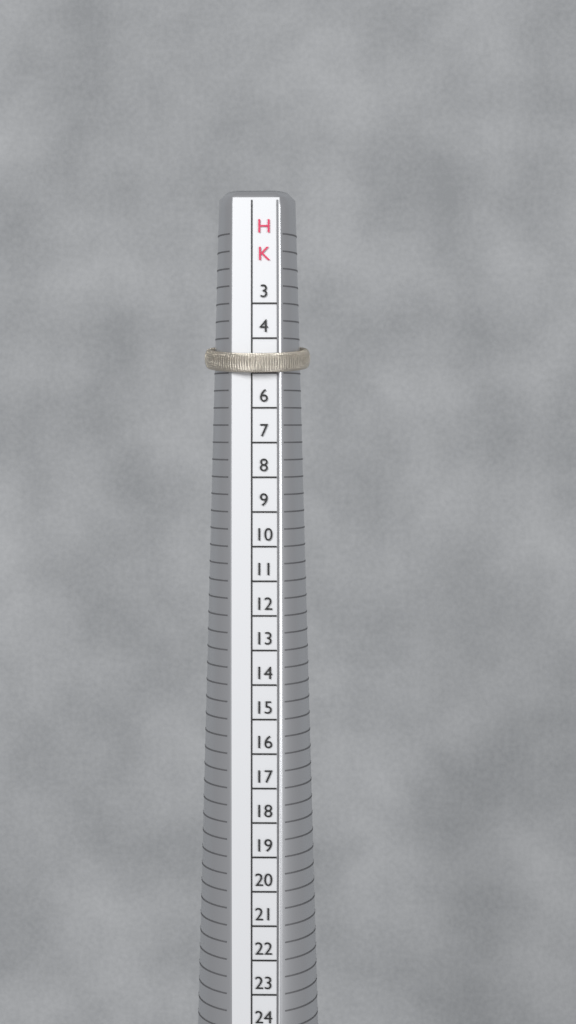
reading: 5 HK
